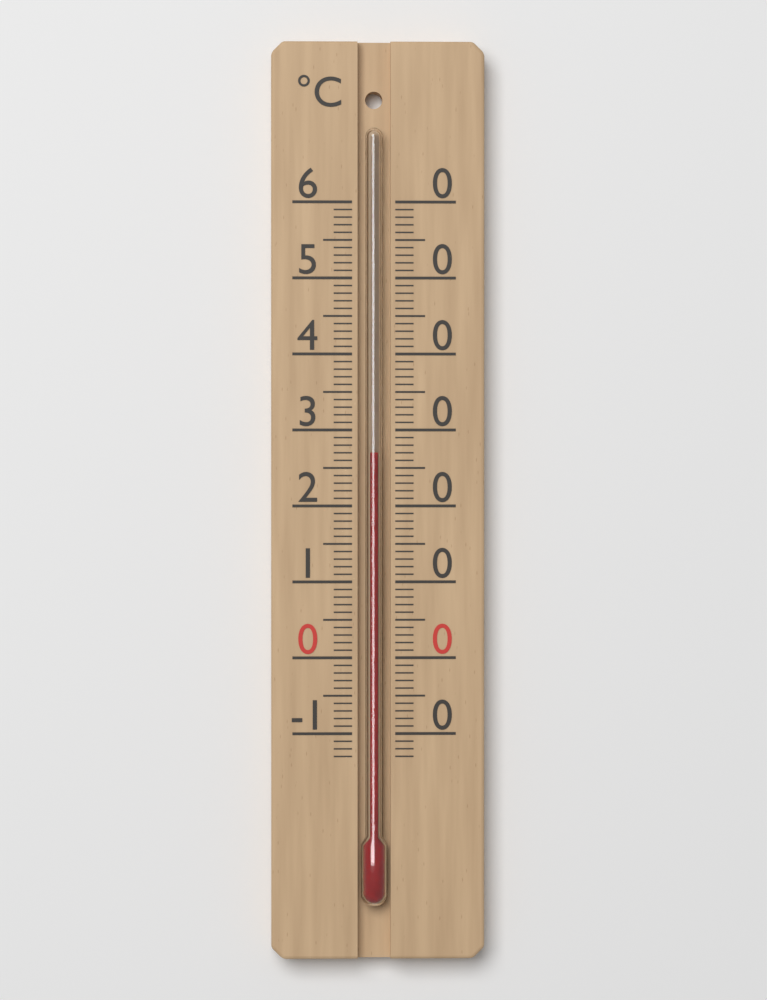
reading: 27 °C
